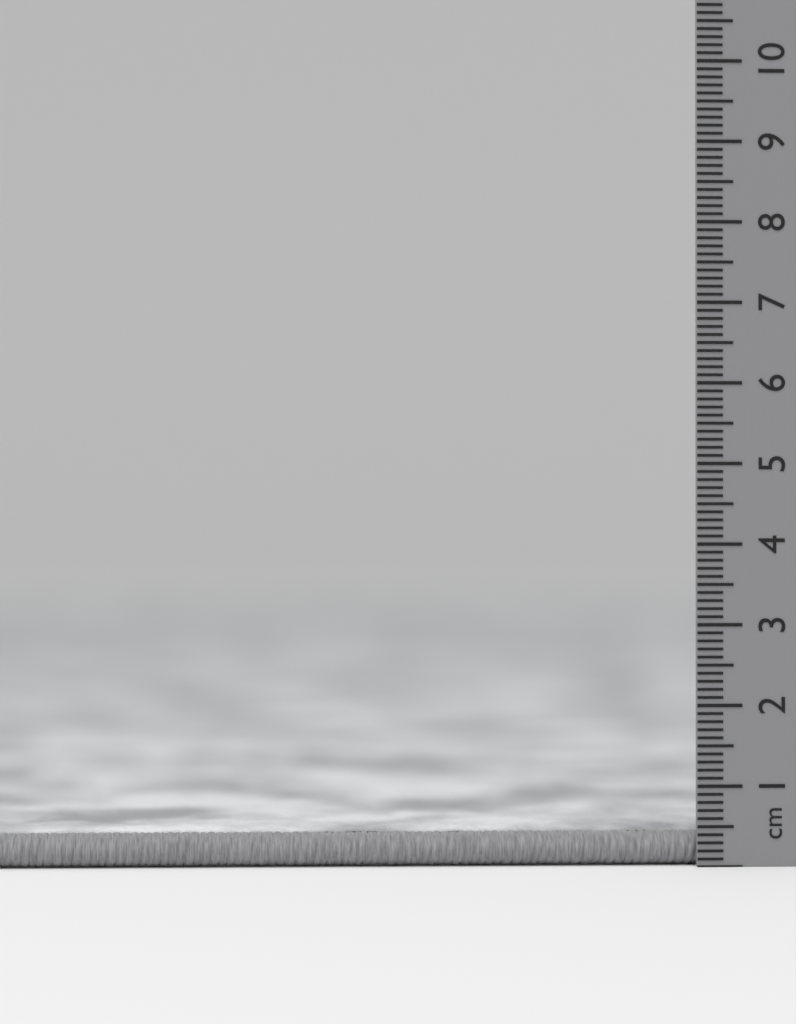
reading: 0.5 cm
